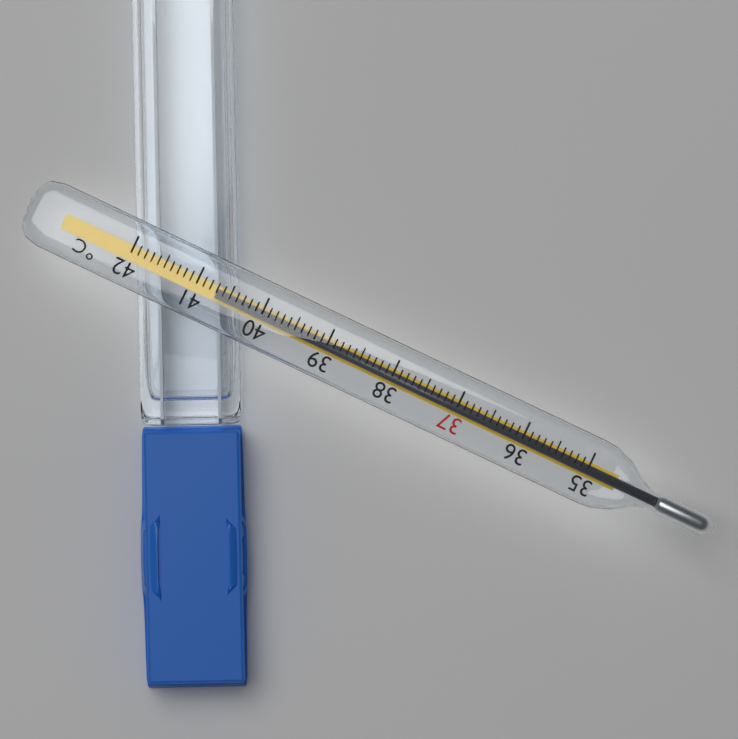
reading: 40.7 °C
